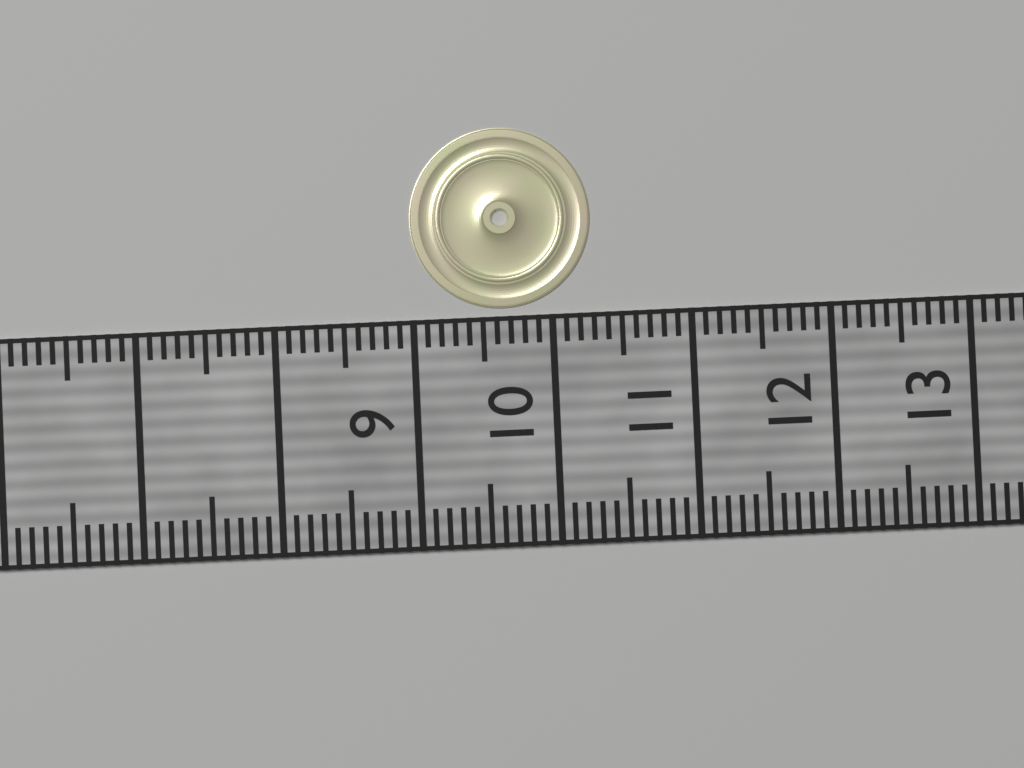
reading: 10.3 (no unit)
